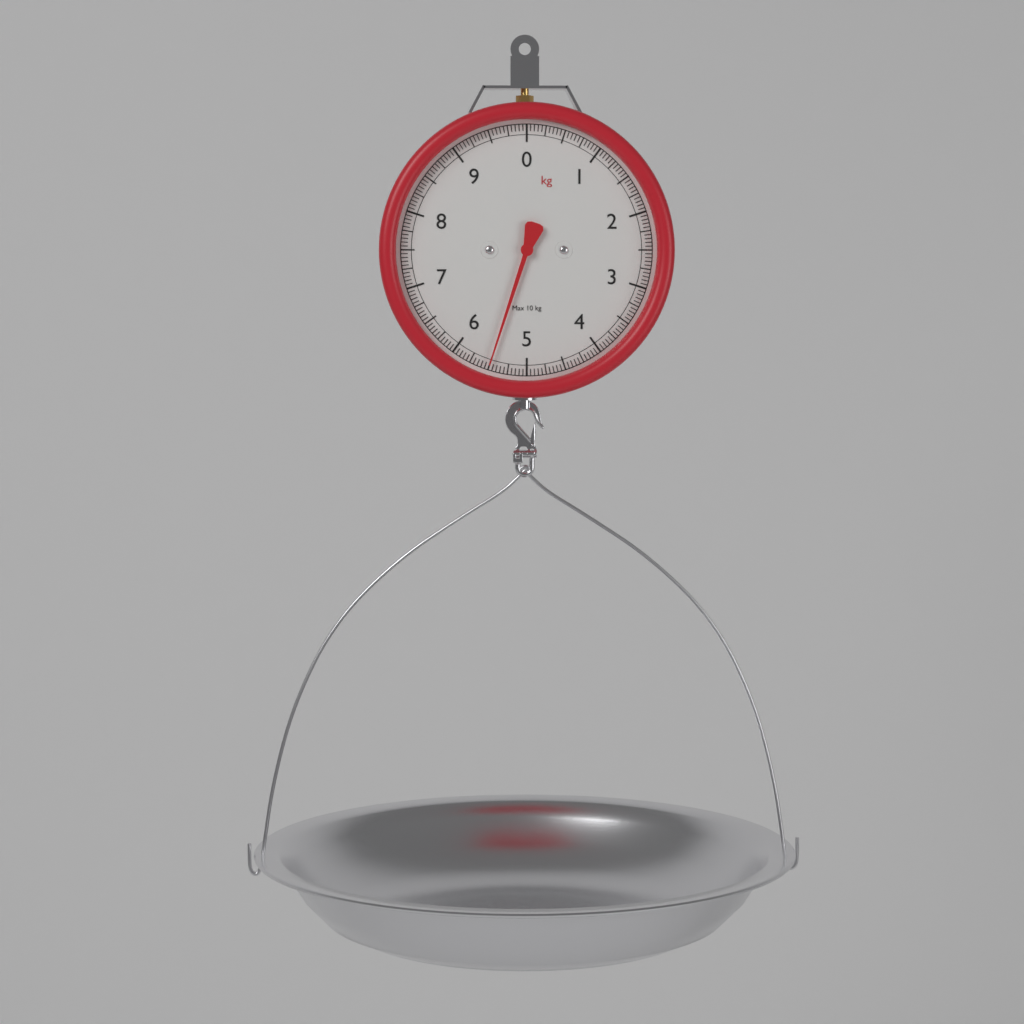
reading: 5.50 kg
